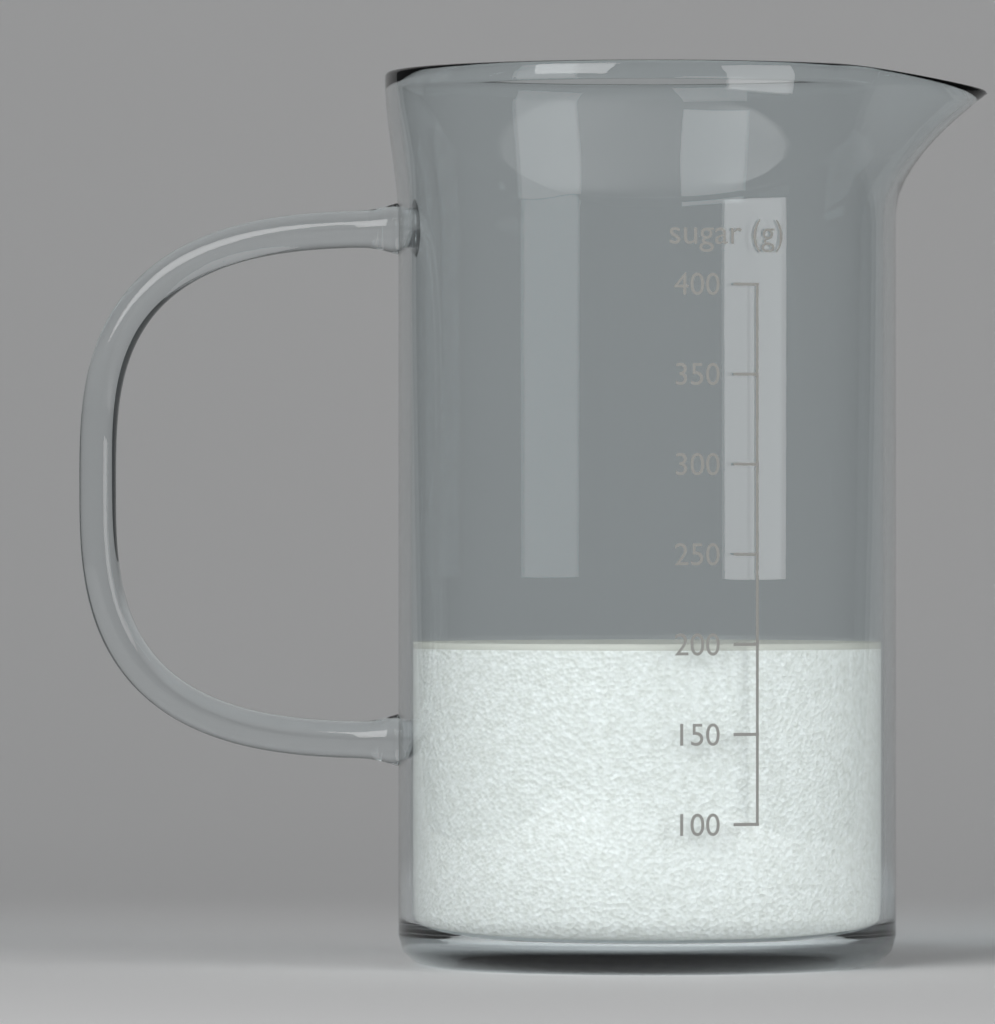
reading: 200 g
